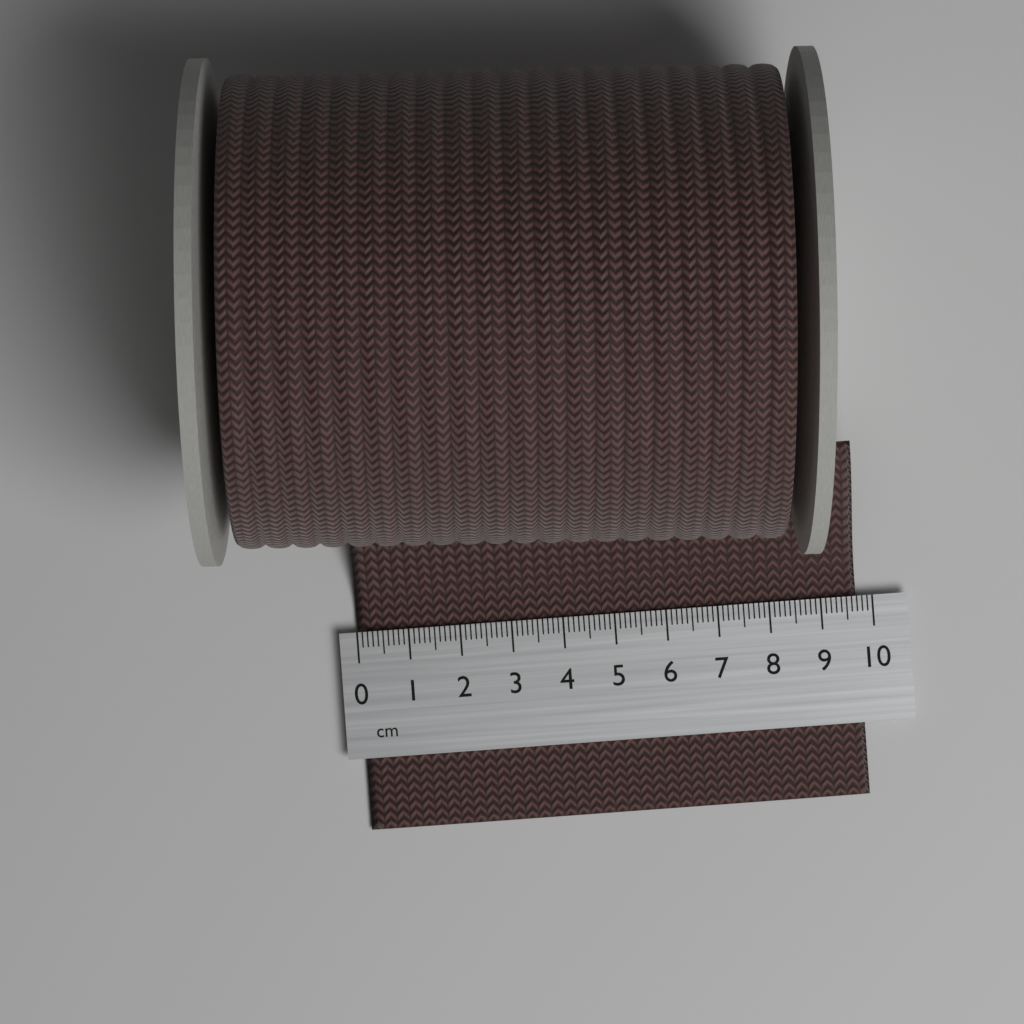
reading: 9.7 cm
